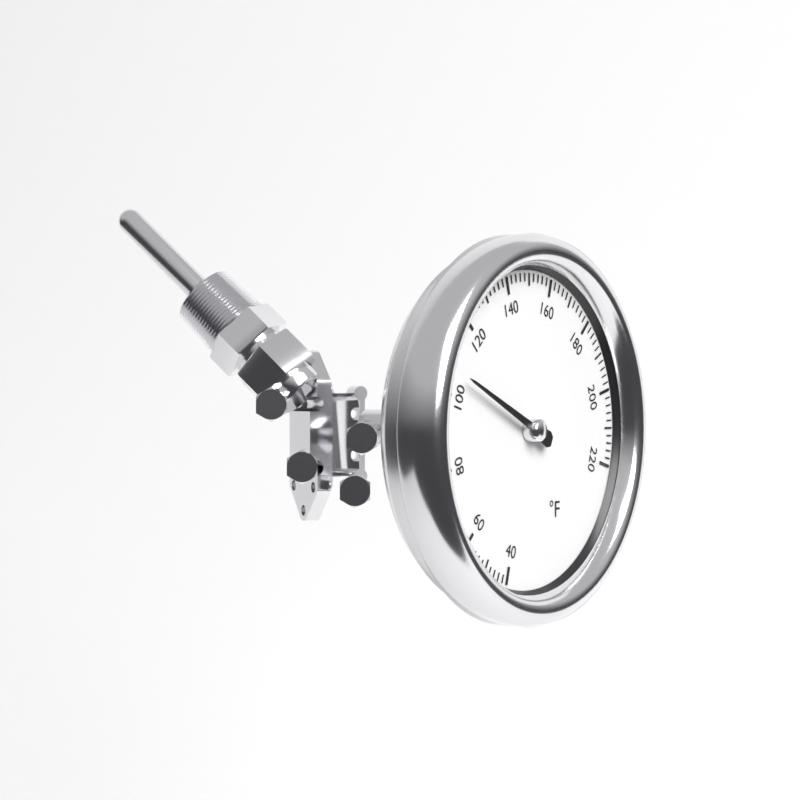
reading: 106 °F
